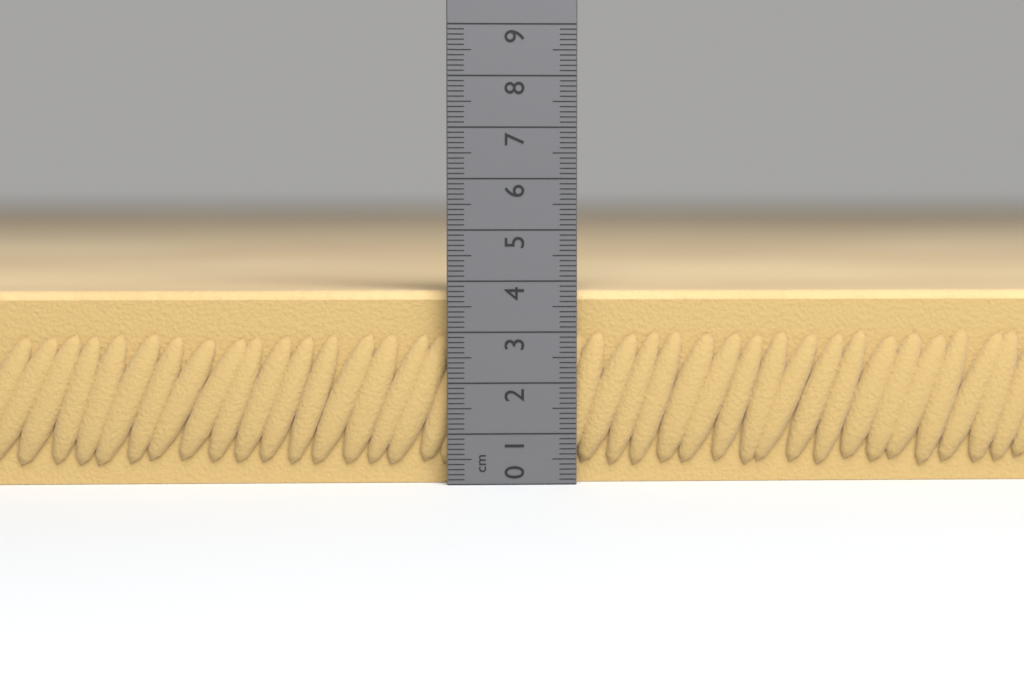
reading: 3.8 cm
